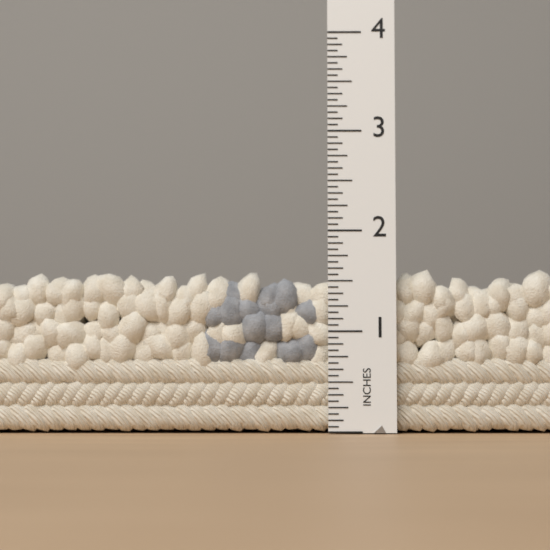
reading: 1.6250 in
